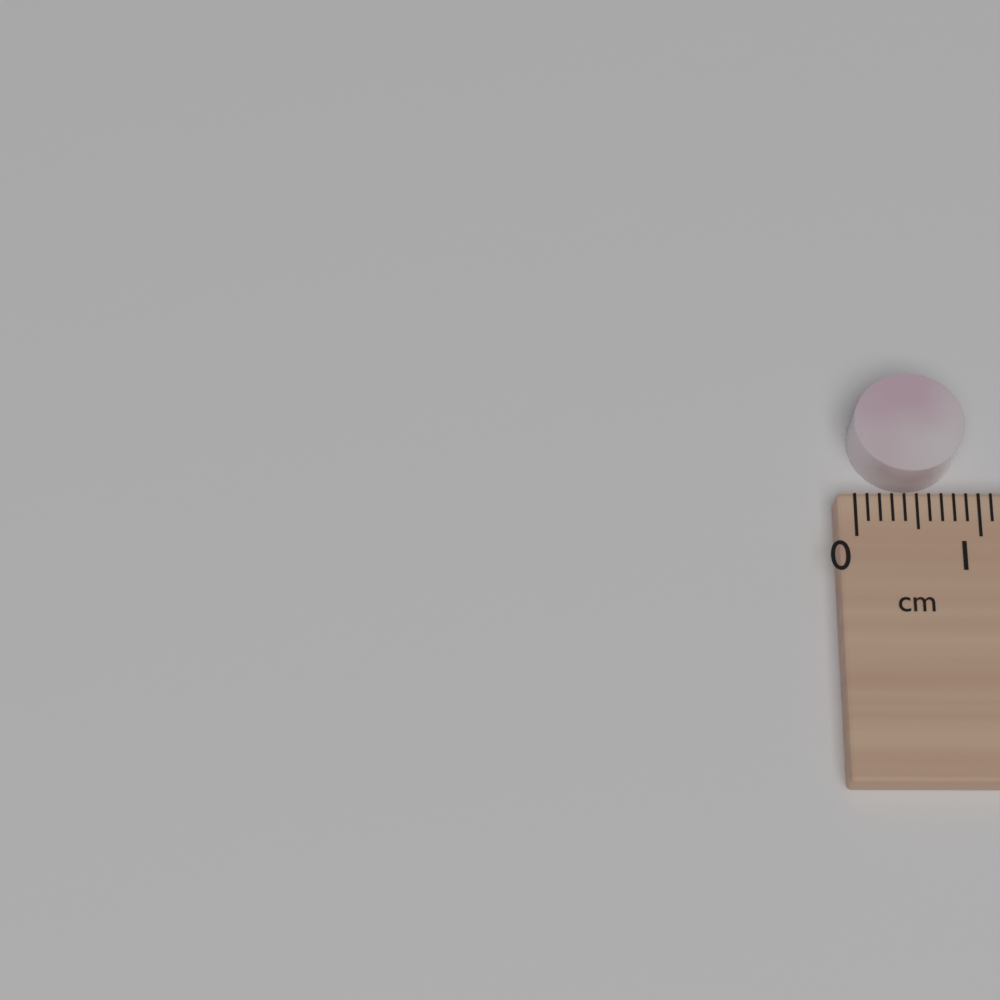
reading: 0.9 cm
